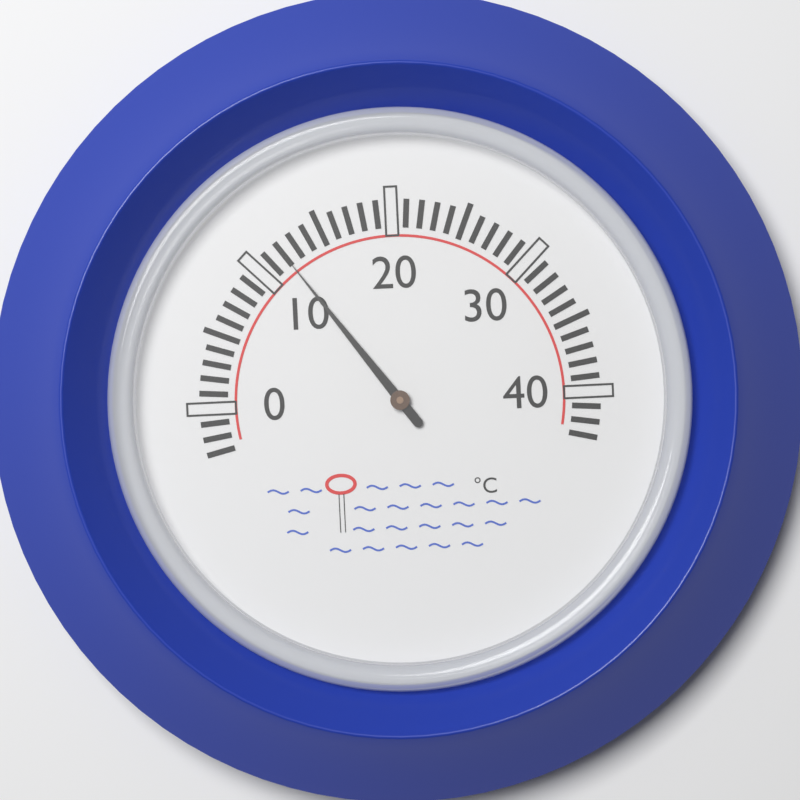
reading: 12 °C
